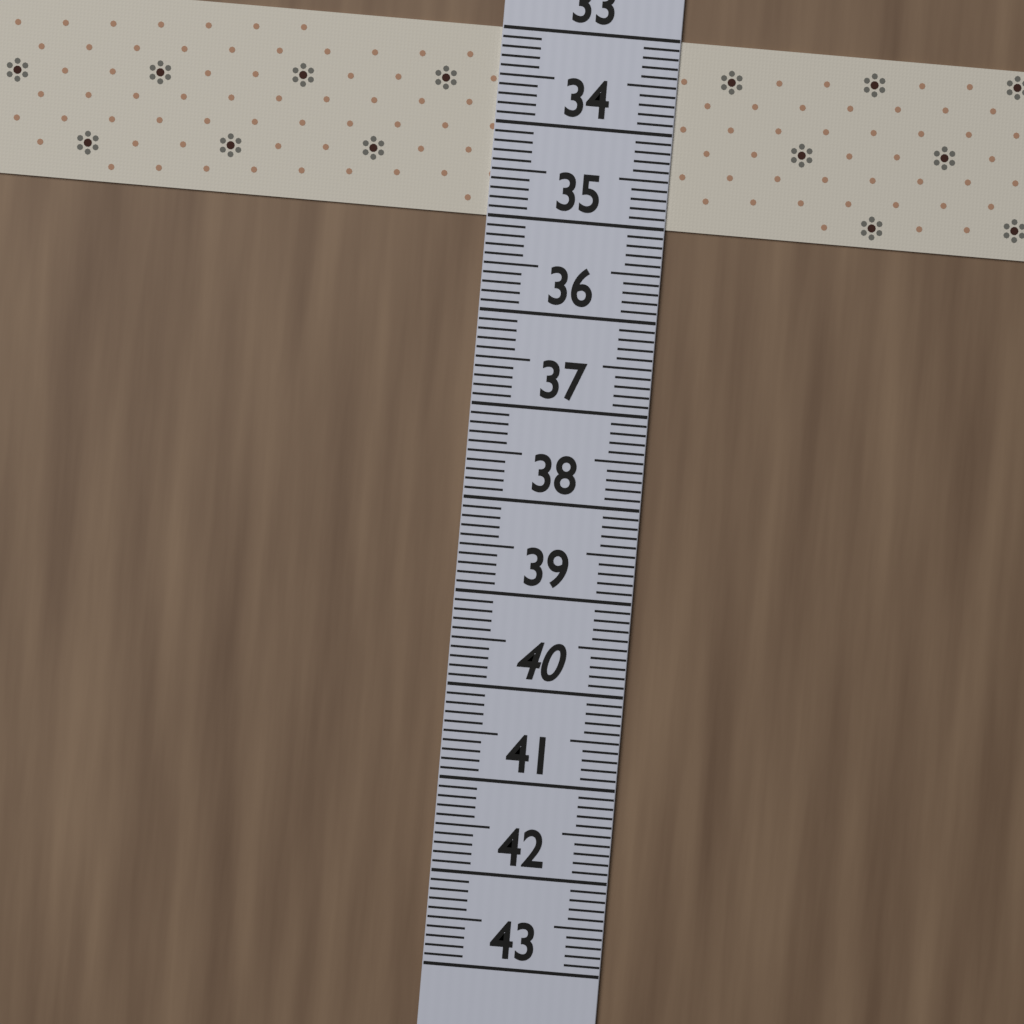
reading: 35.0 (no unit)
